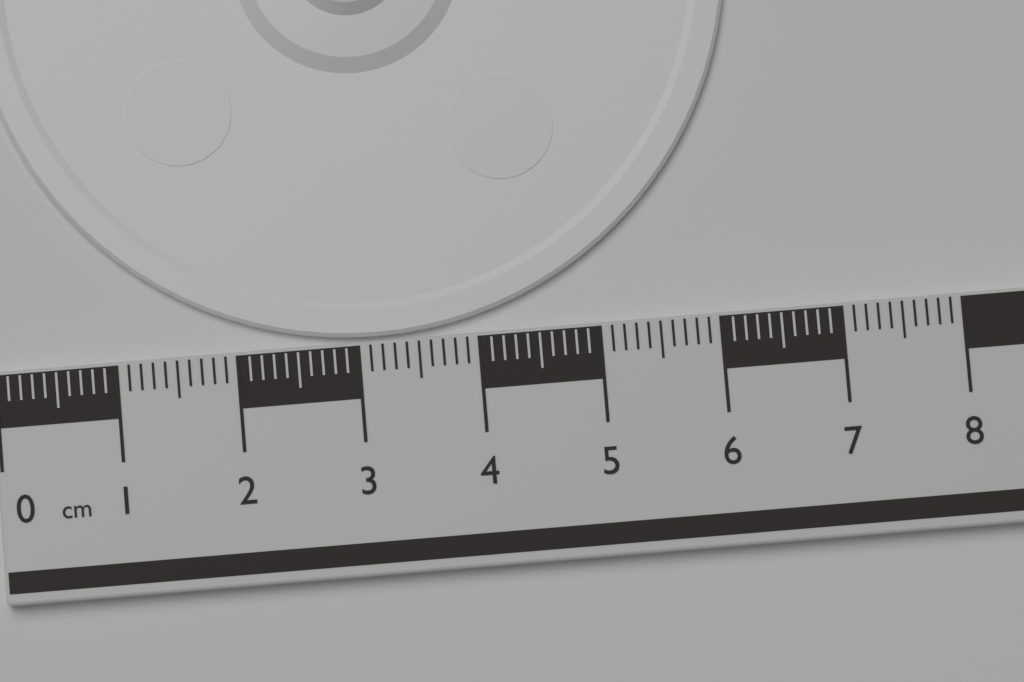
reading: 6.3 cm
